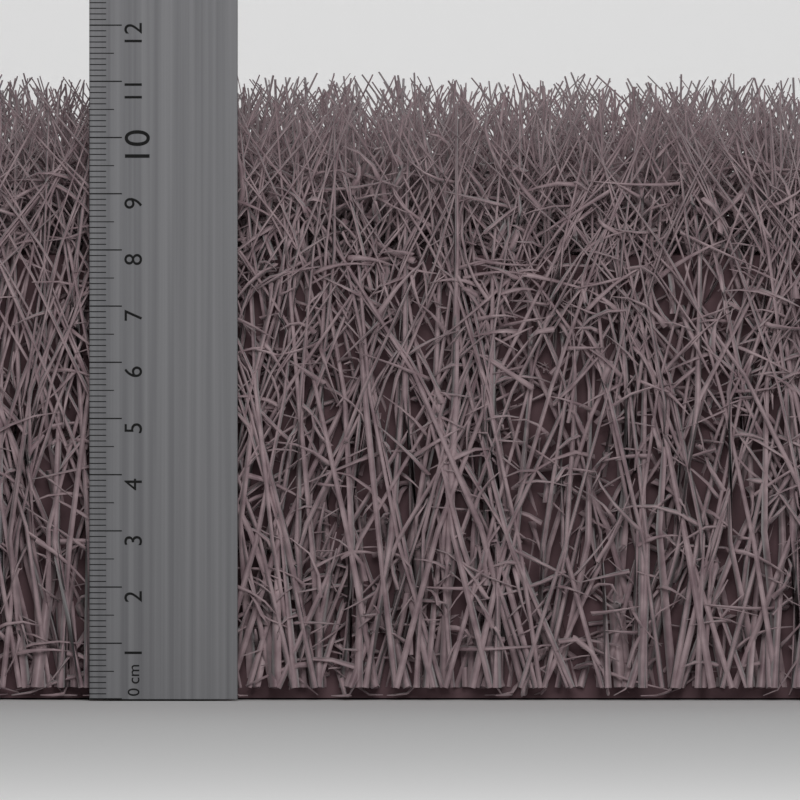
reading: 10.9 cm
